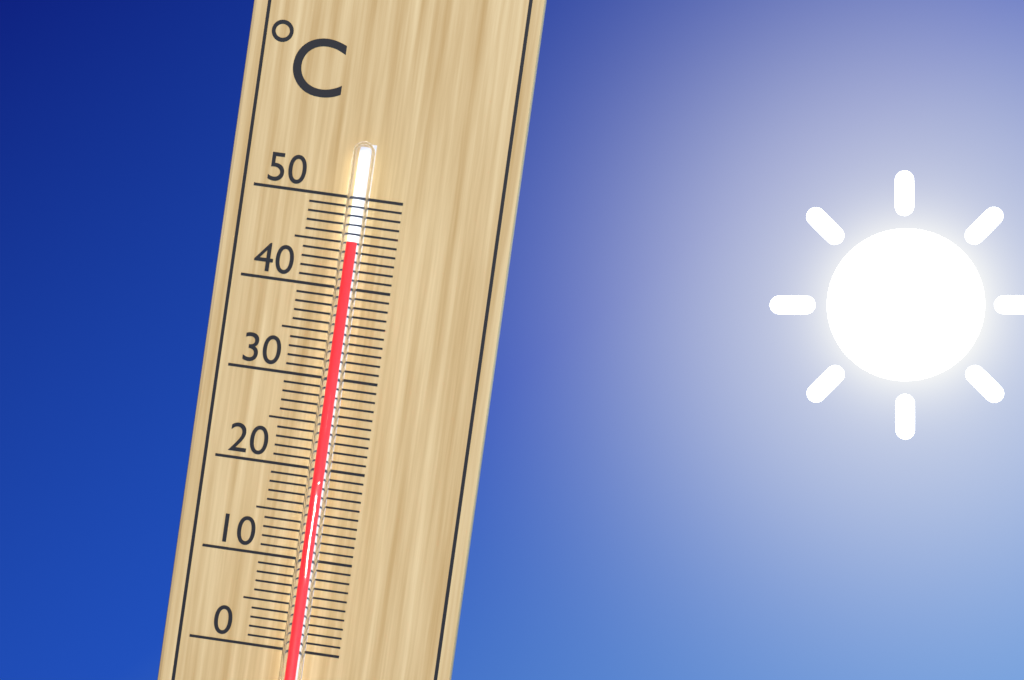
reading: 45 °C
